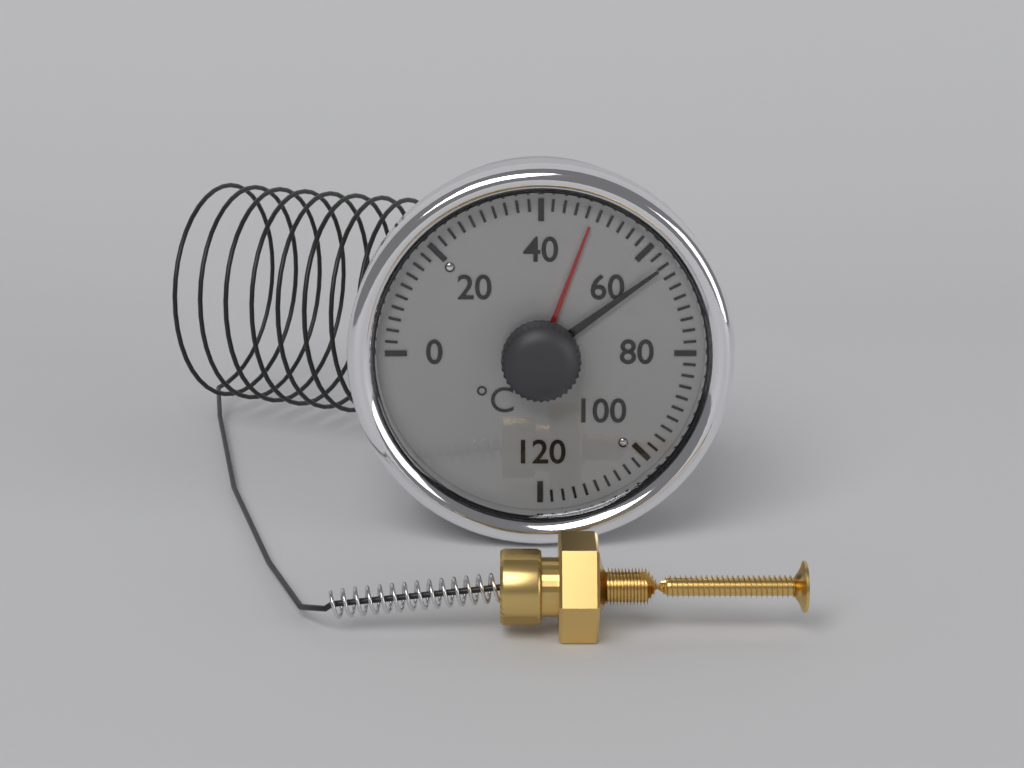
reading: 64 °C
